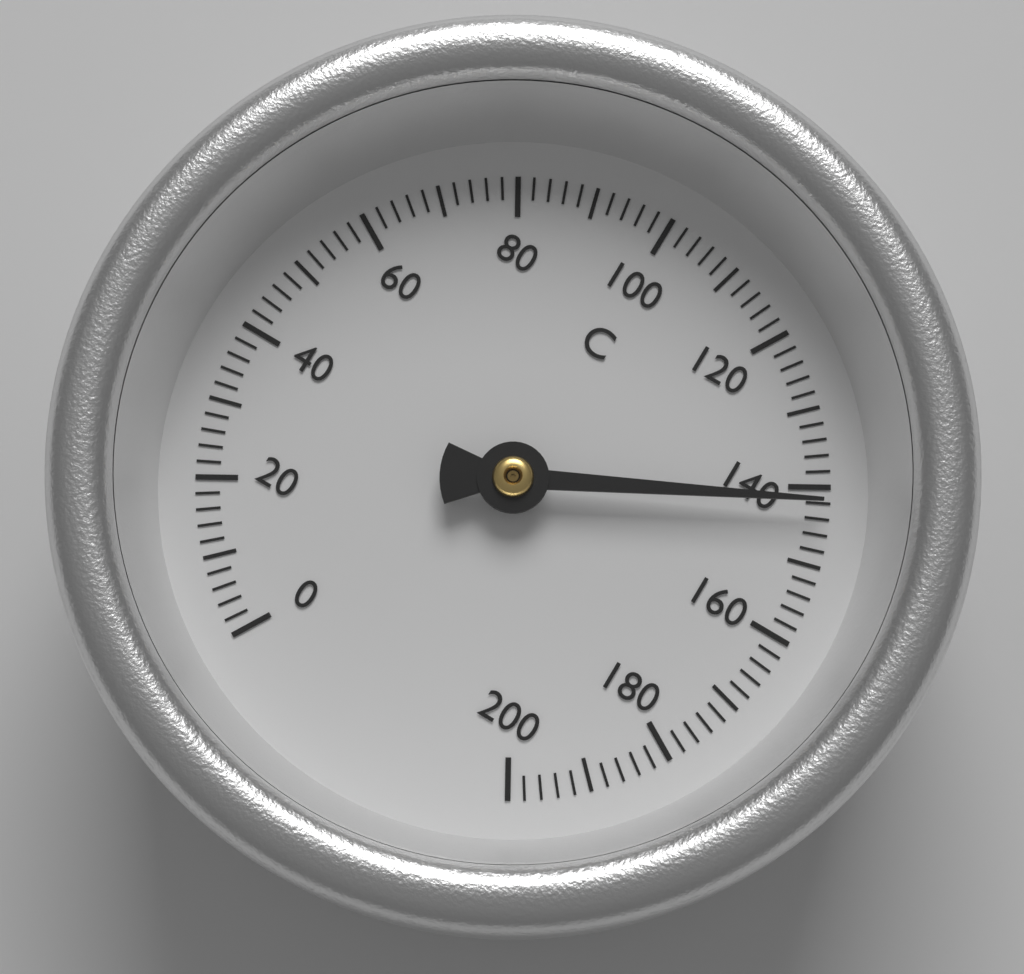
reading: 142 °C
